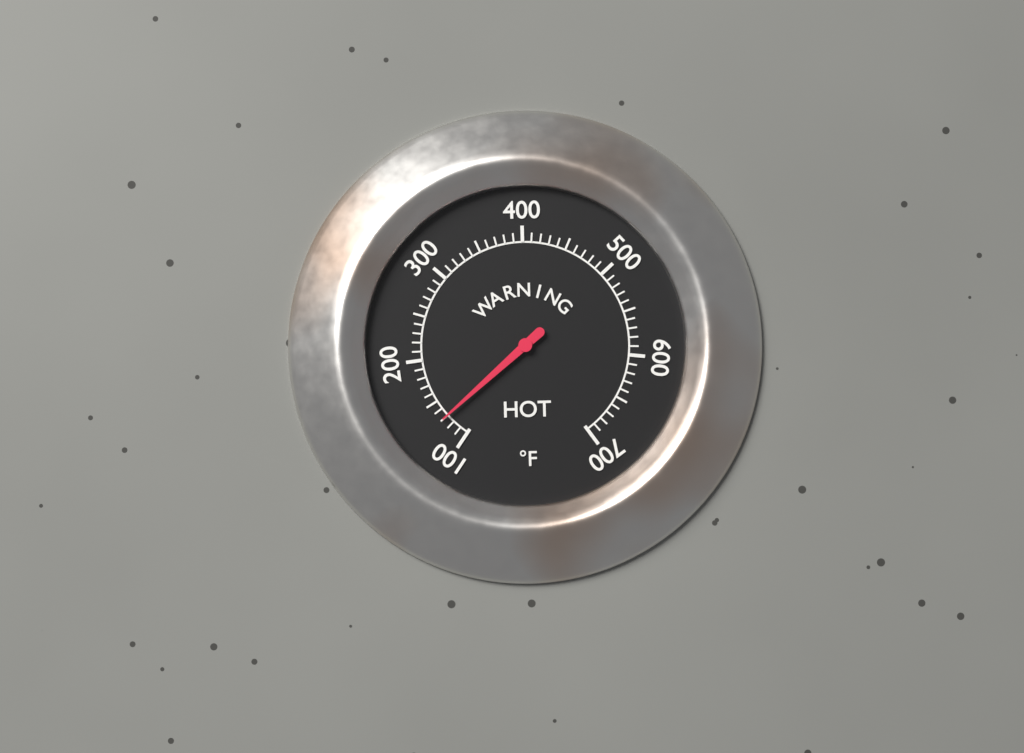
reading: 130 °F
